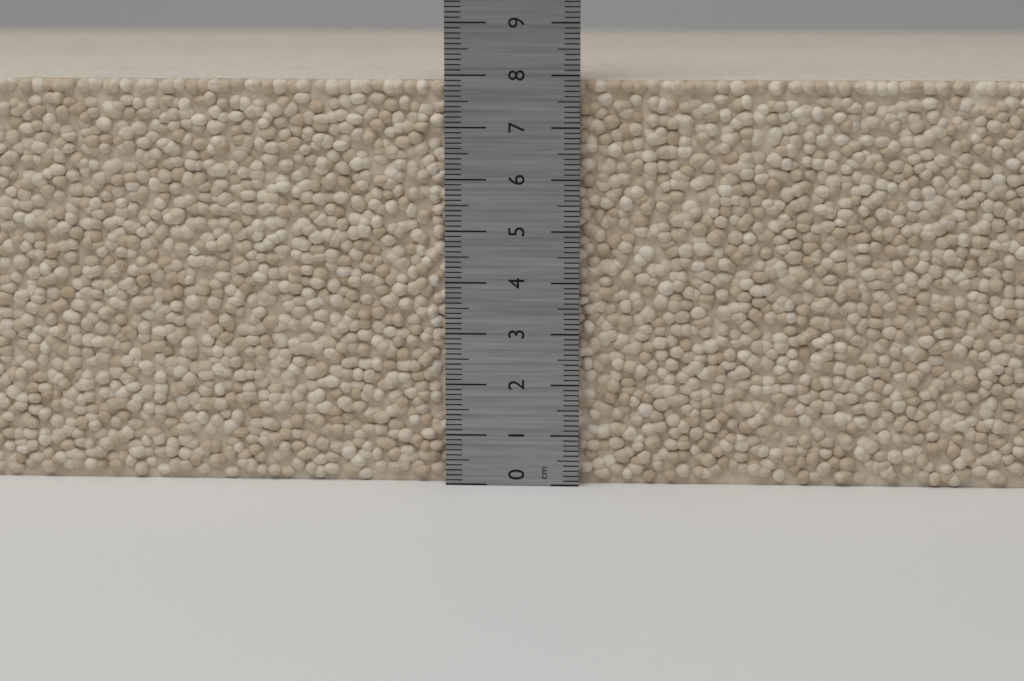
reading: 7.9 cm
